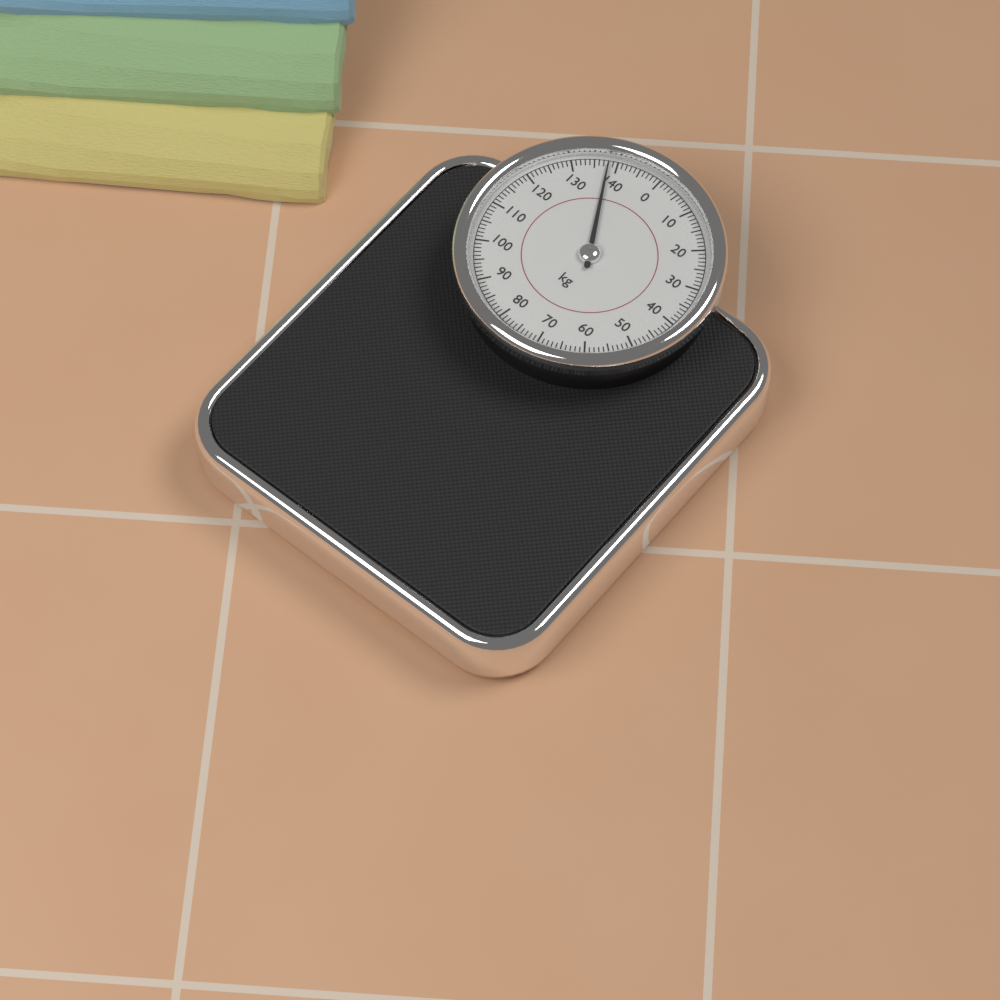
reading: 138 kg
